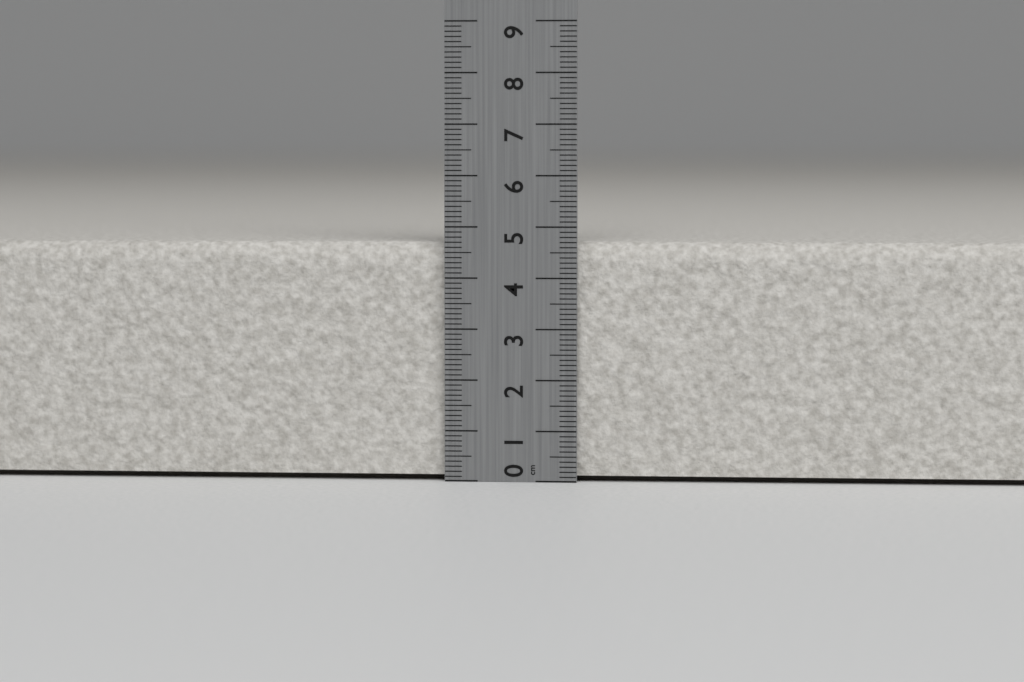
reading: 4.7 cm
